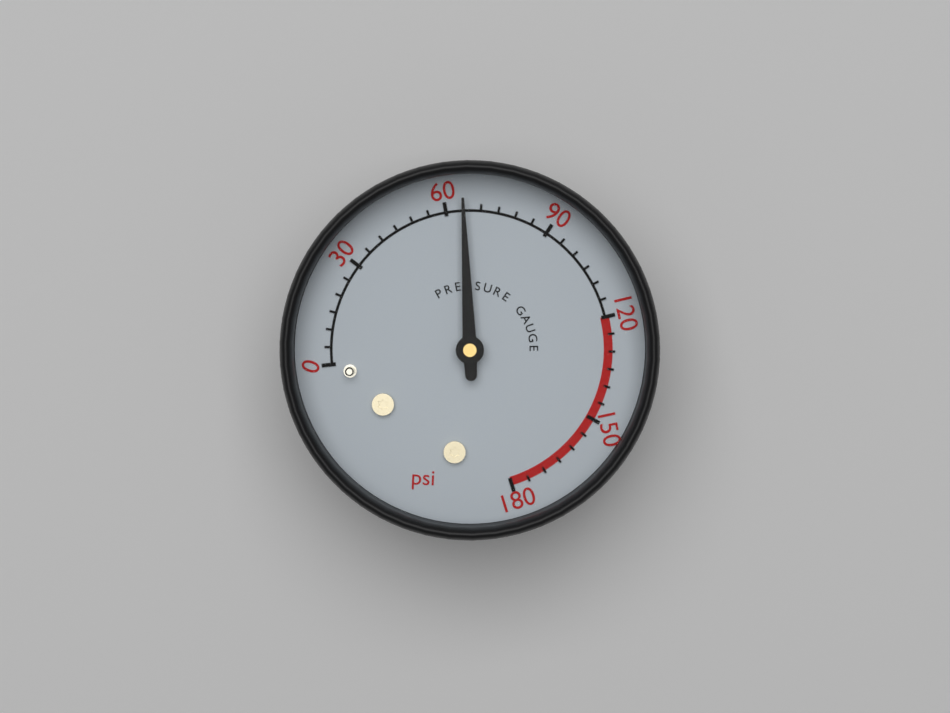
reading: 65 psi
